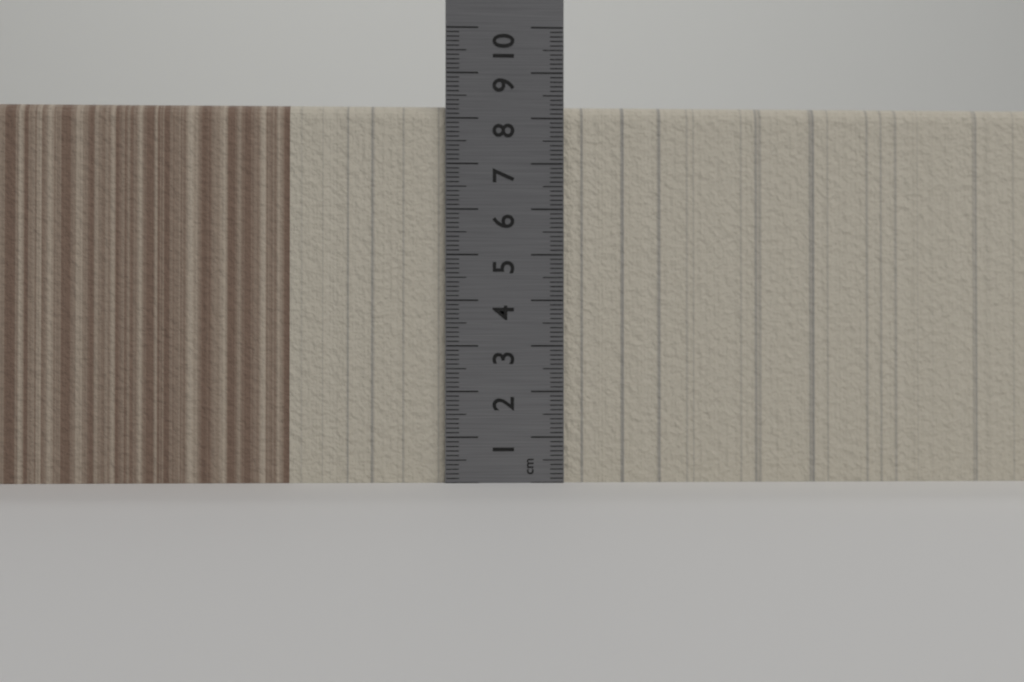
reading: 8.3 cm
